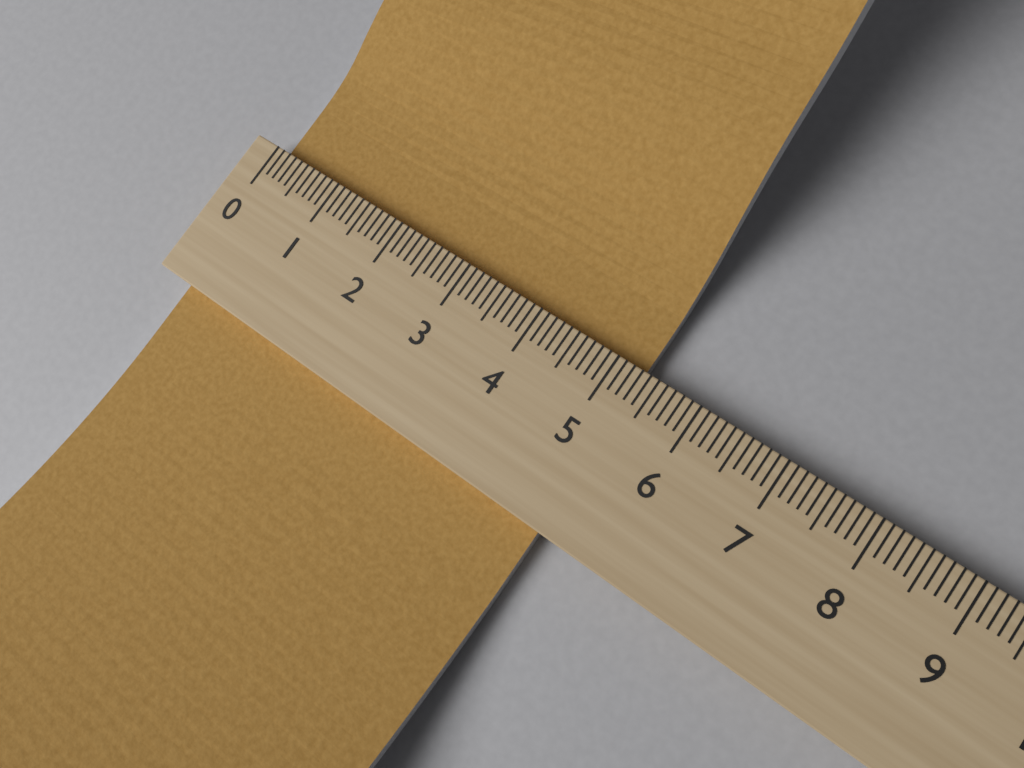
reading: 5.3 (no unit)
